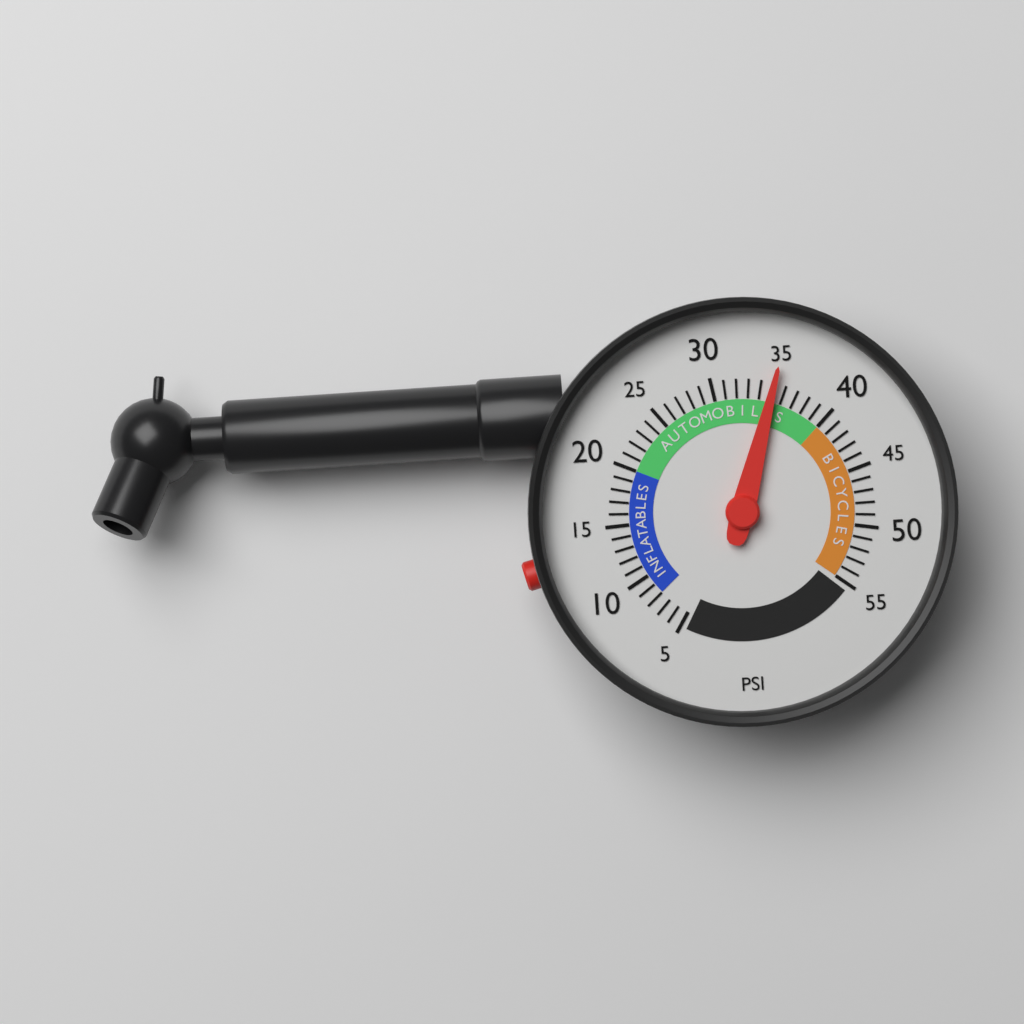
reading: 35 psi
